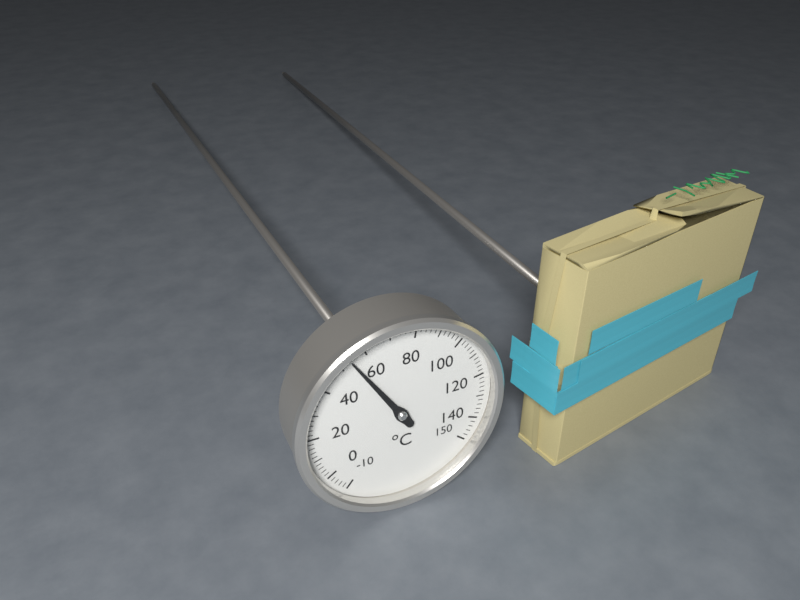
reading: 54 °C
